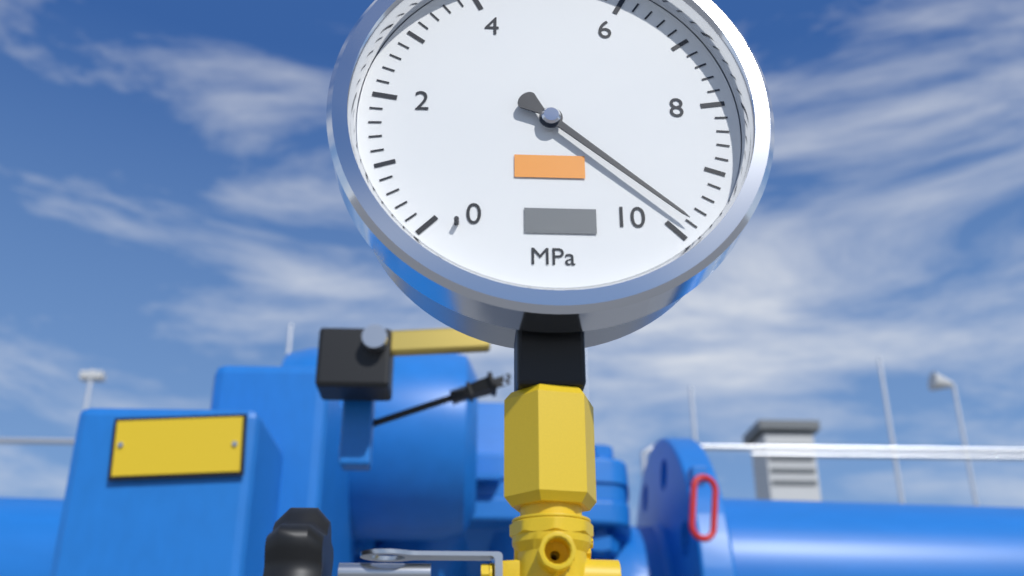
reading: 9.8 MPa
